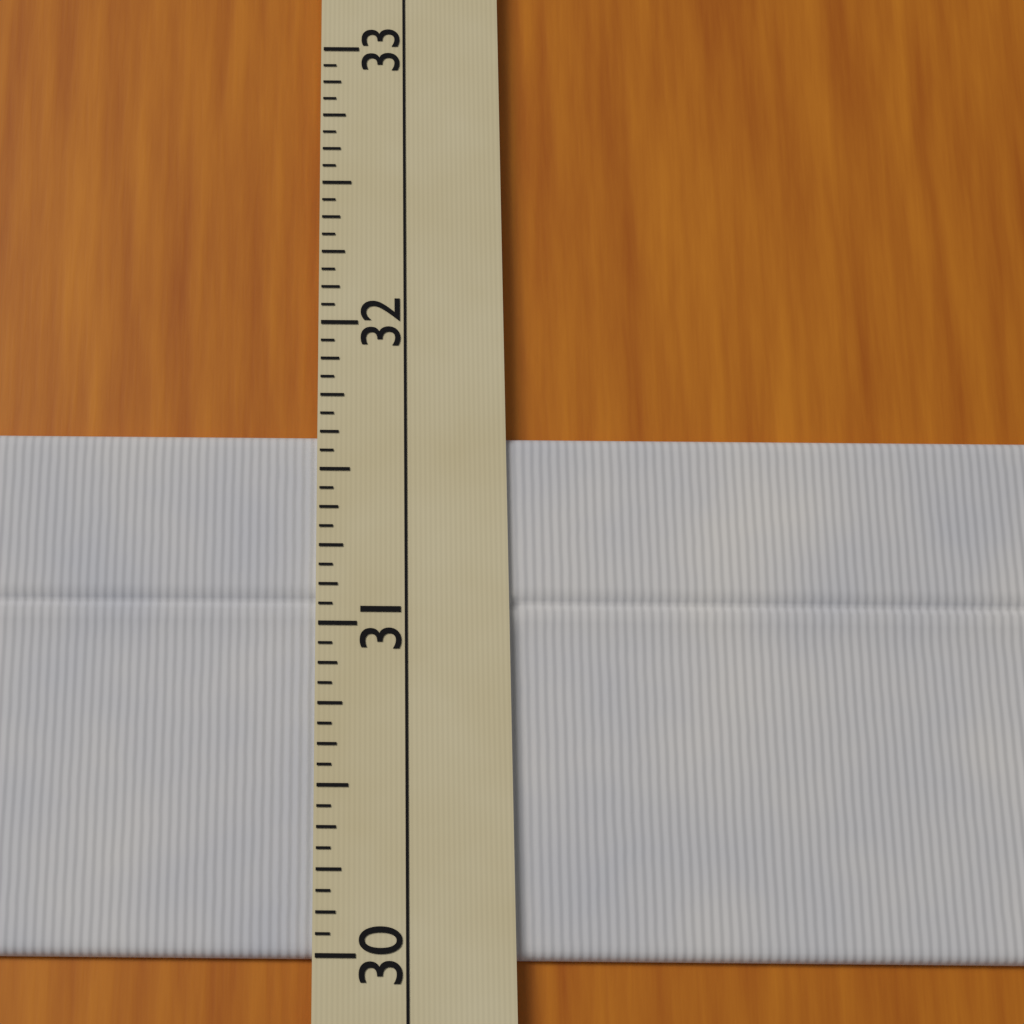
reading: 31.6250 (no unit)
